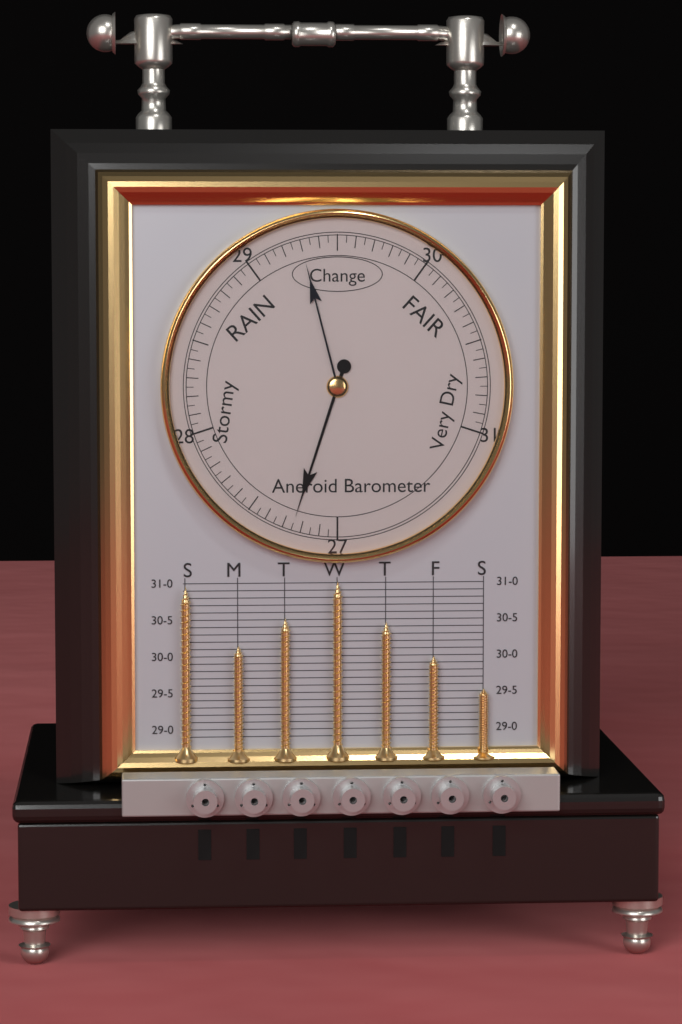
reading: 27.25 (no unit)
